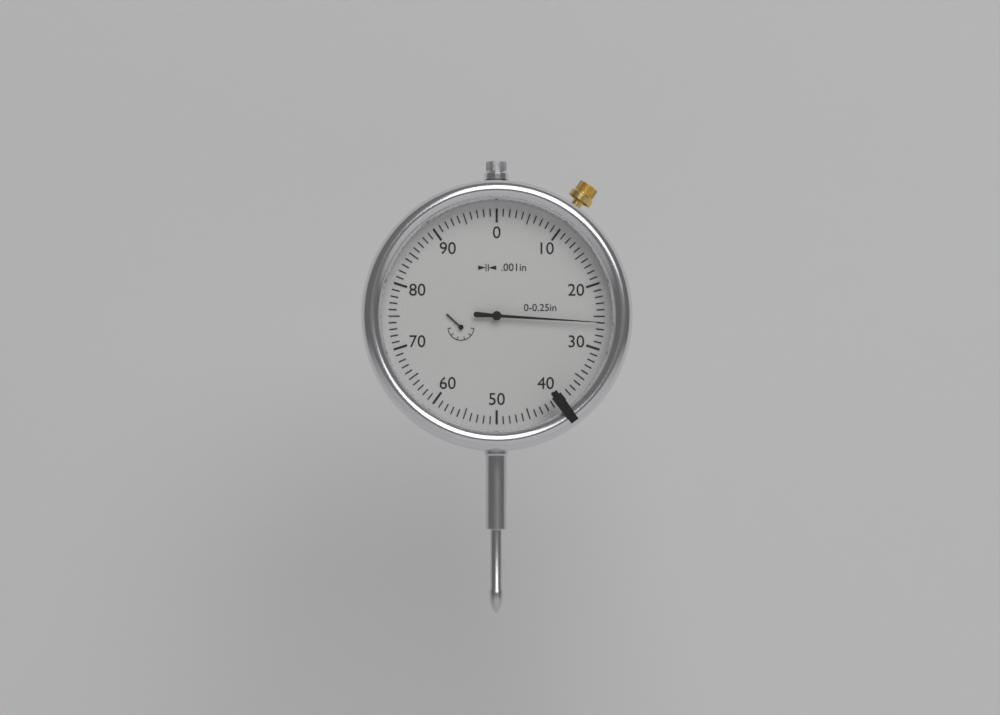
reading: 0.026 in
